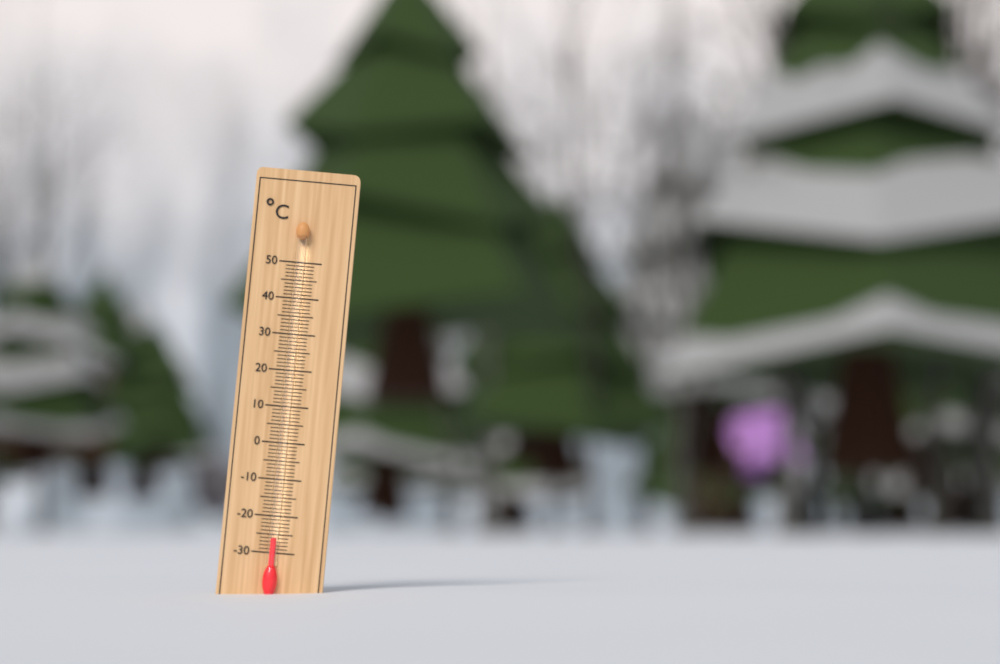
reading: -26 °C
